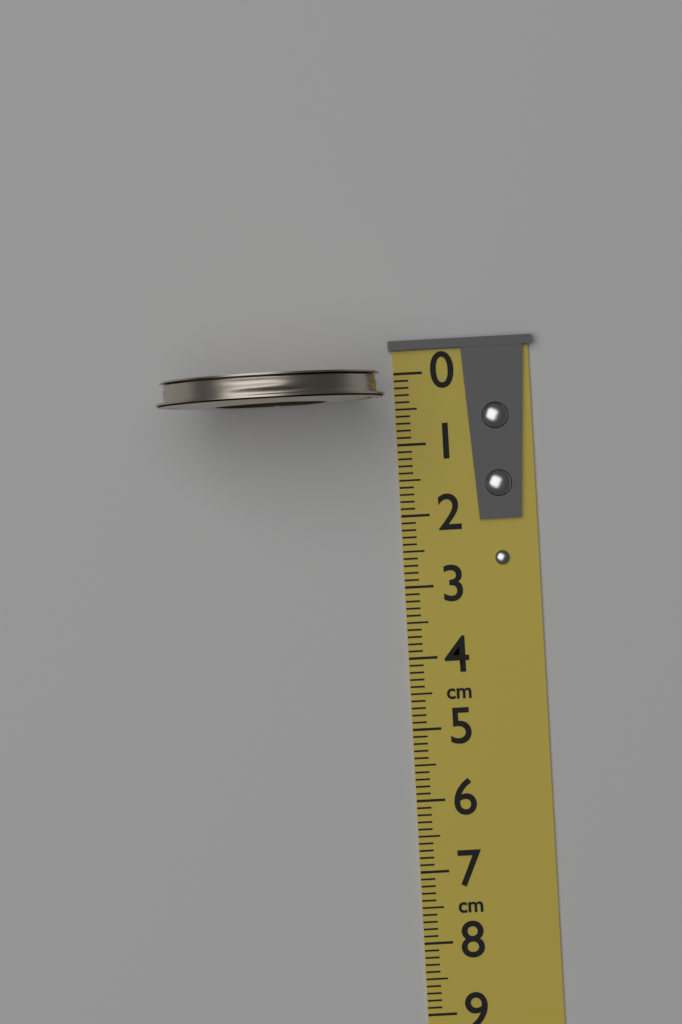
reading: 0.4 cm
